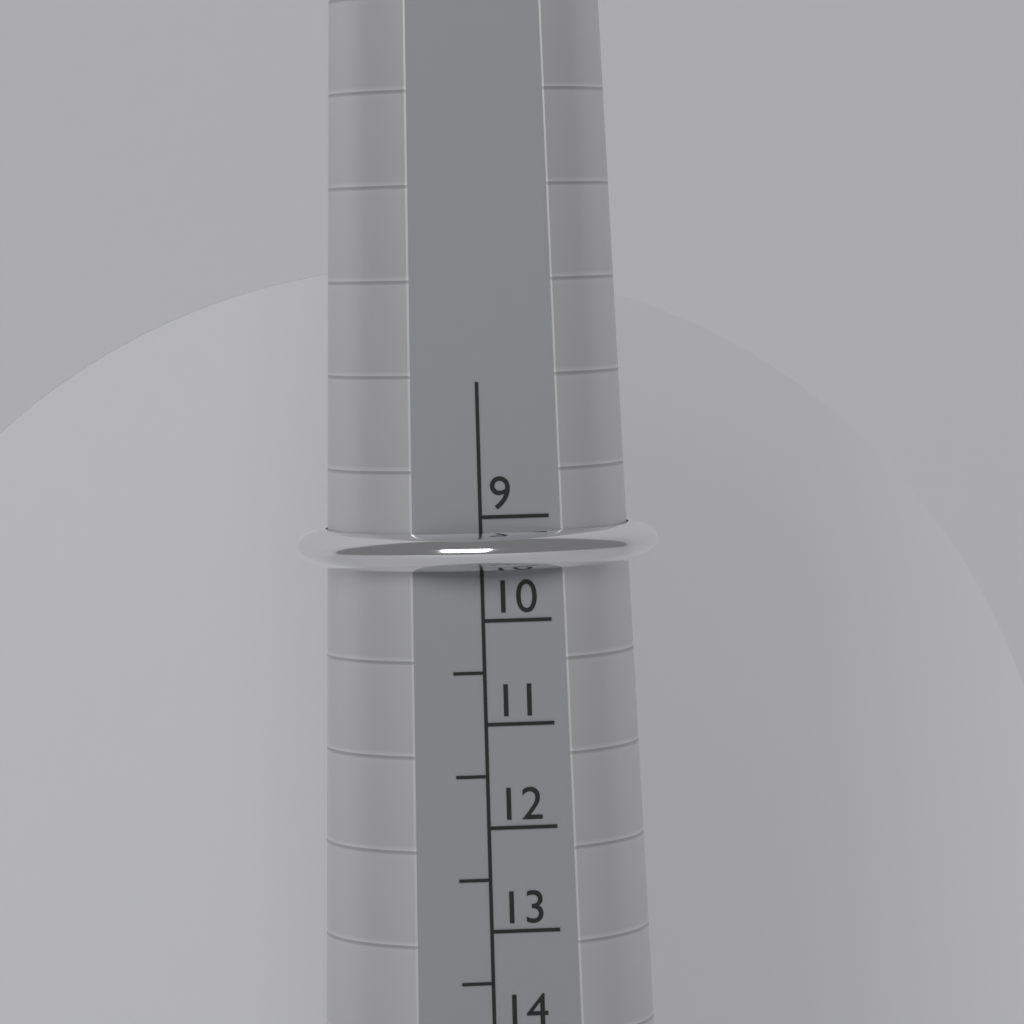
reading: 9.5 (no unit)
